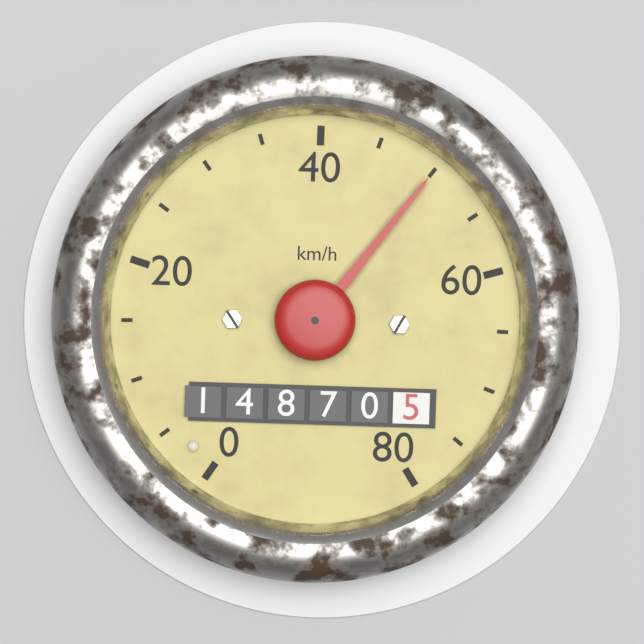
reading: 50 km/h
